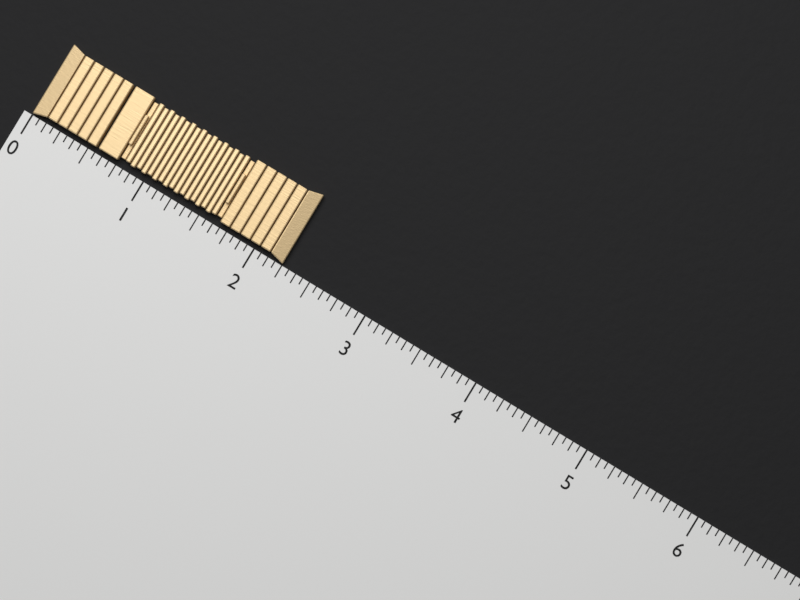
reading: 2.2500 (no unit)
